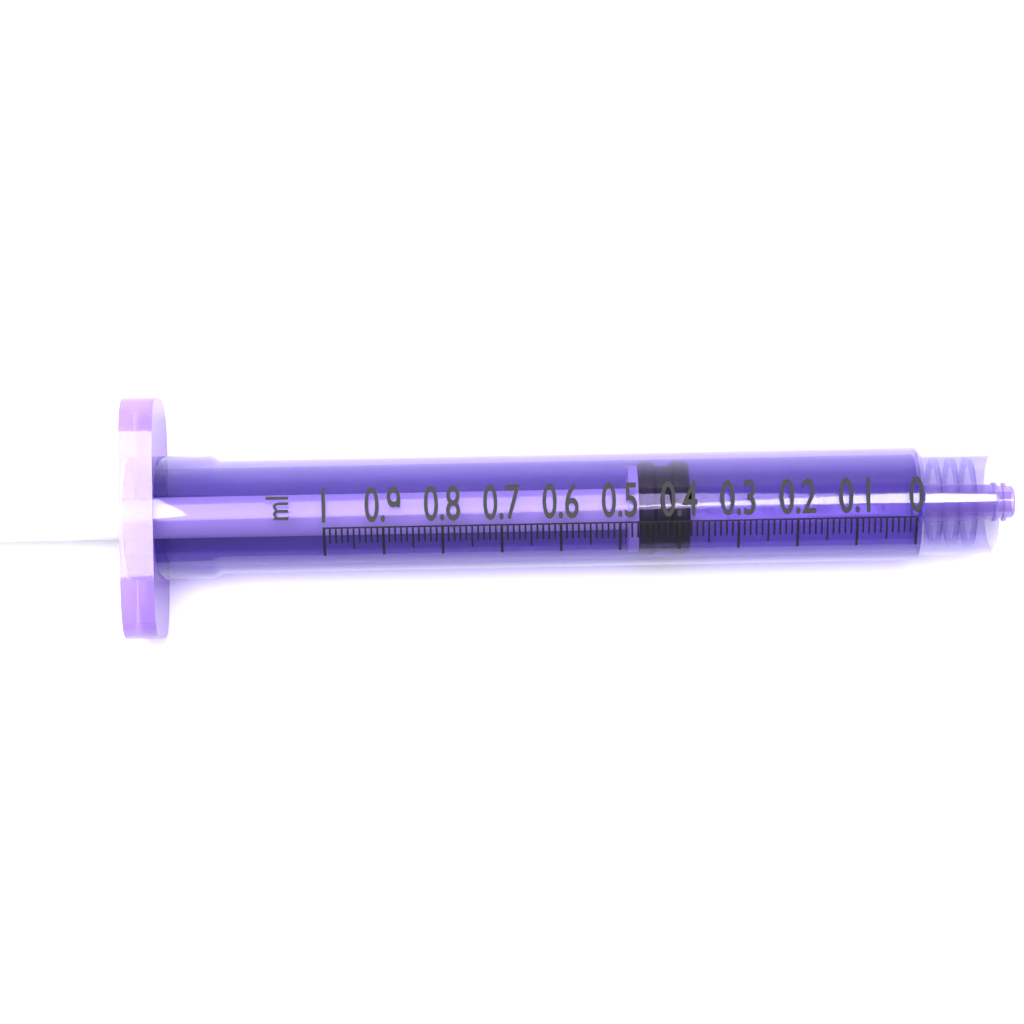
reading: 0.38 ml
